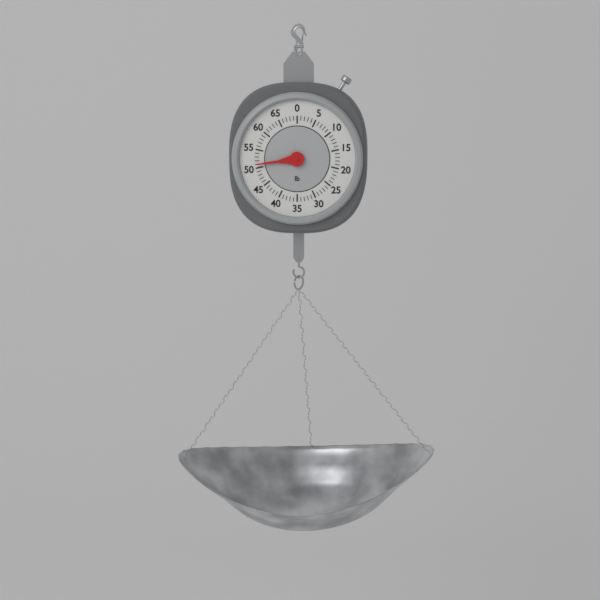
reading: 51 lb
